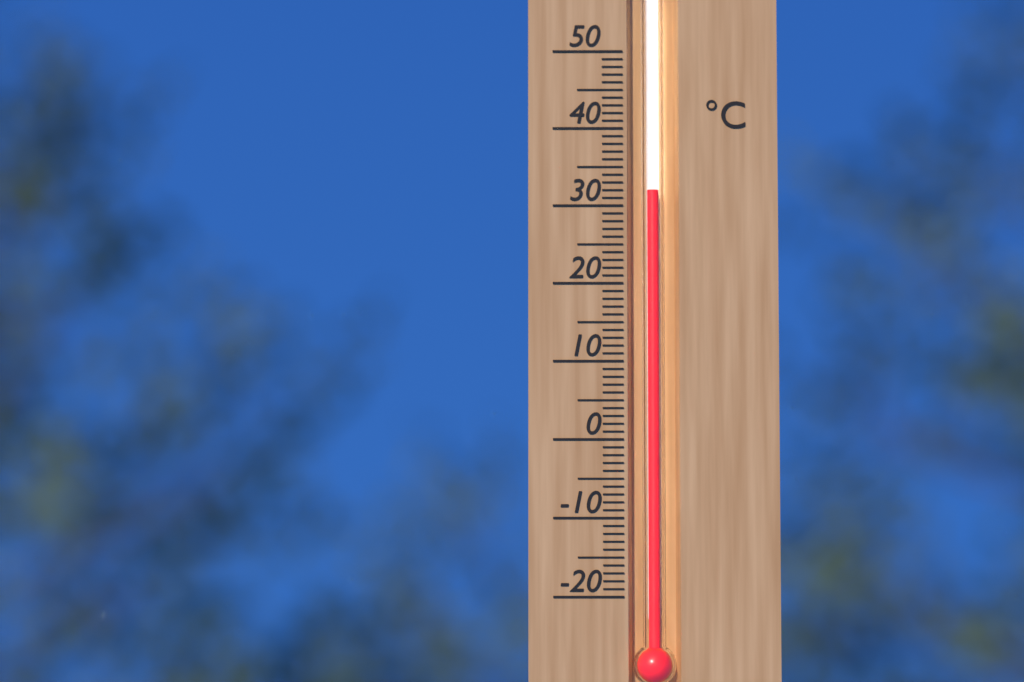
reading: 32 °C
